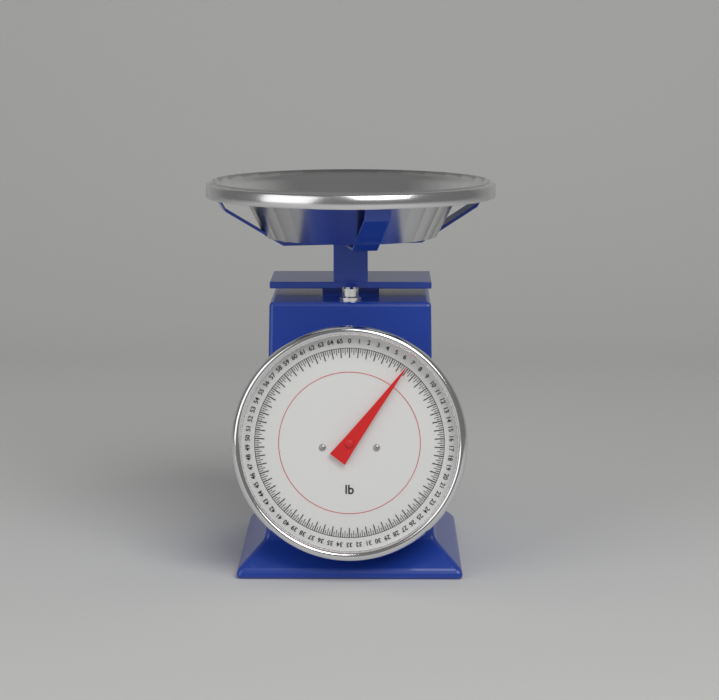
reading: 6.75 lb
